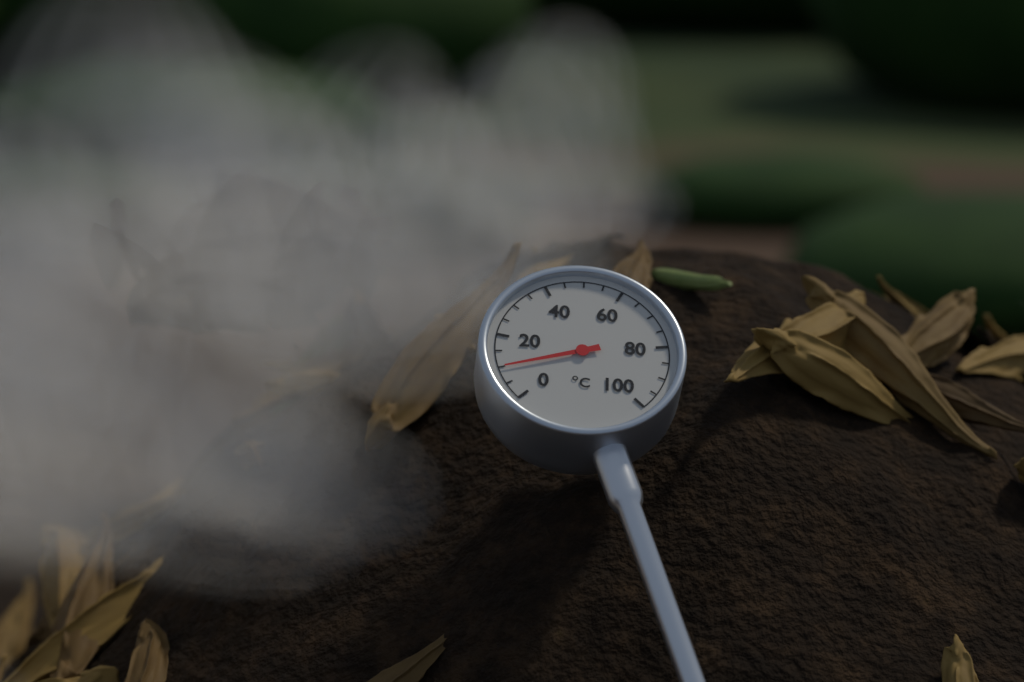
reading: 10 °C
